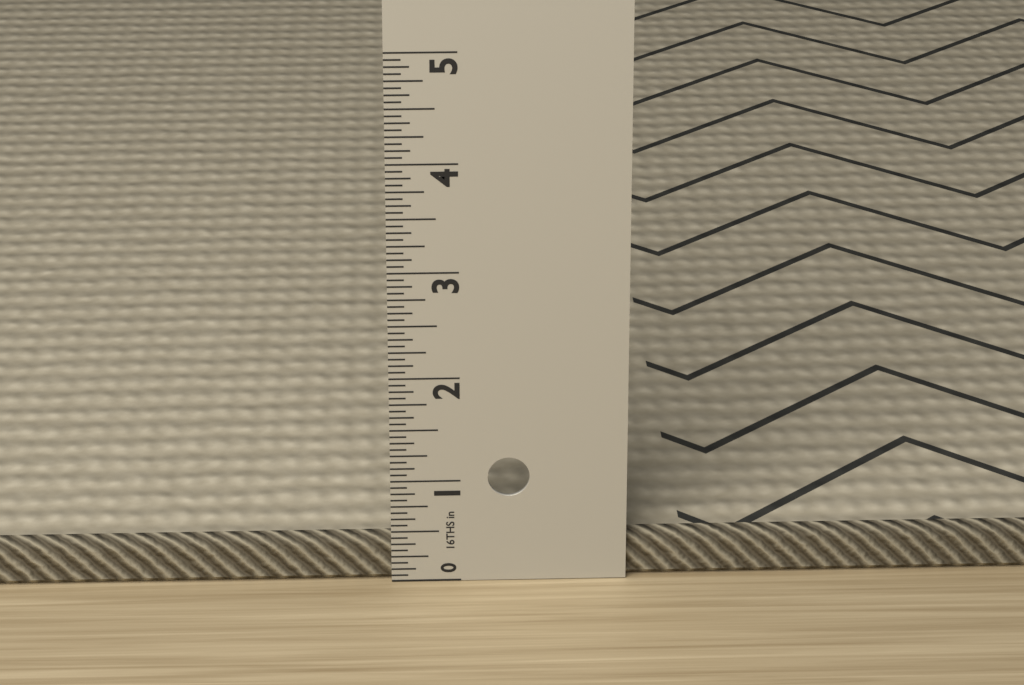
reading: 0.4375 in
